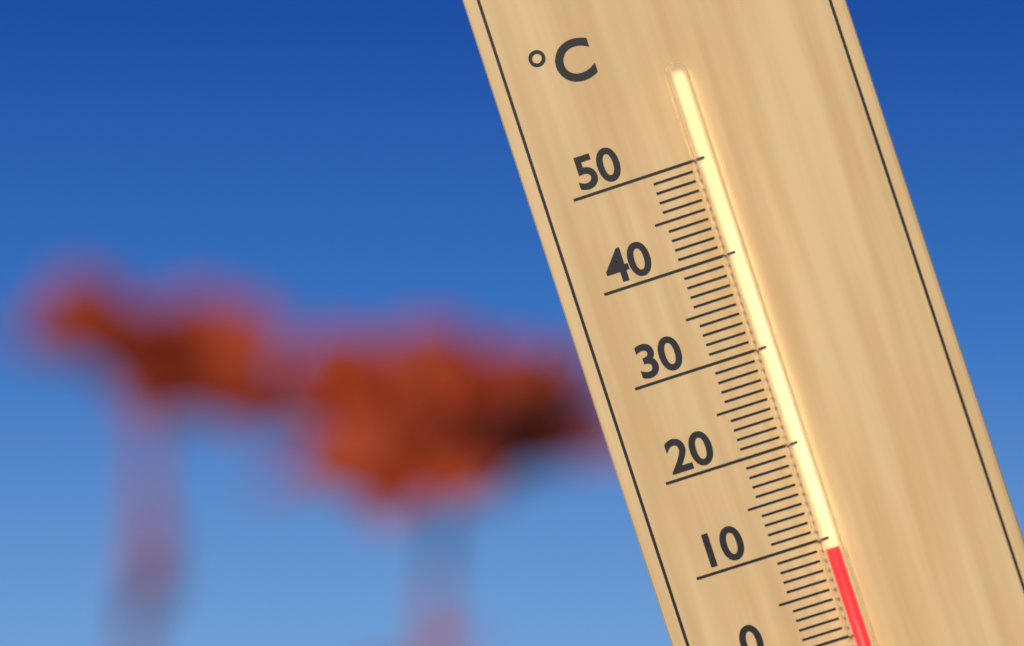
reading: 9 °C
